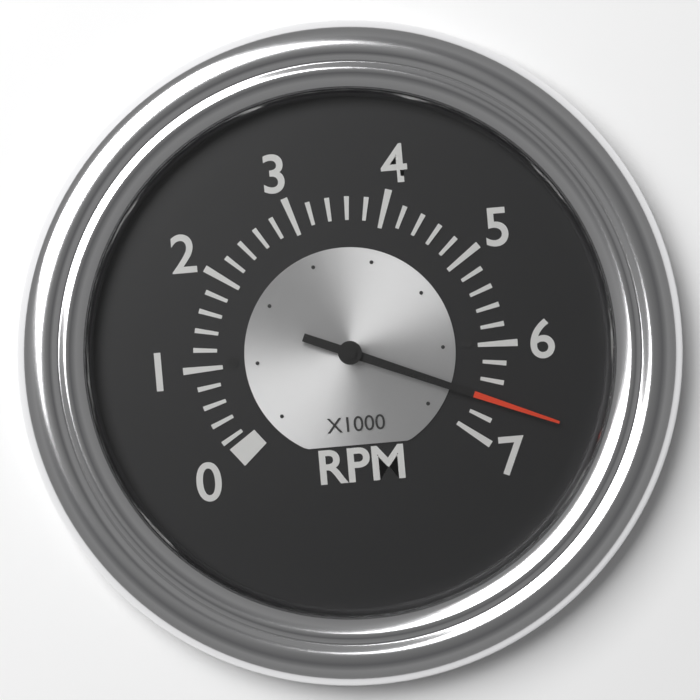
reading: 6.6 x1000 RPM
